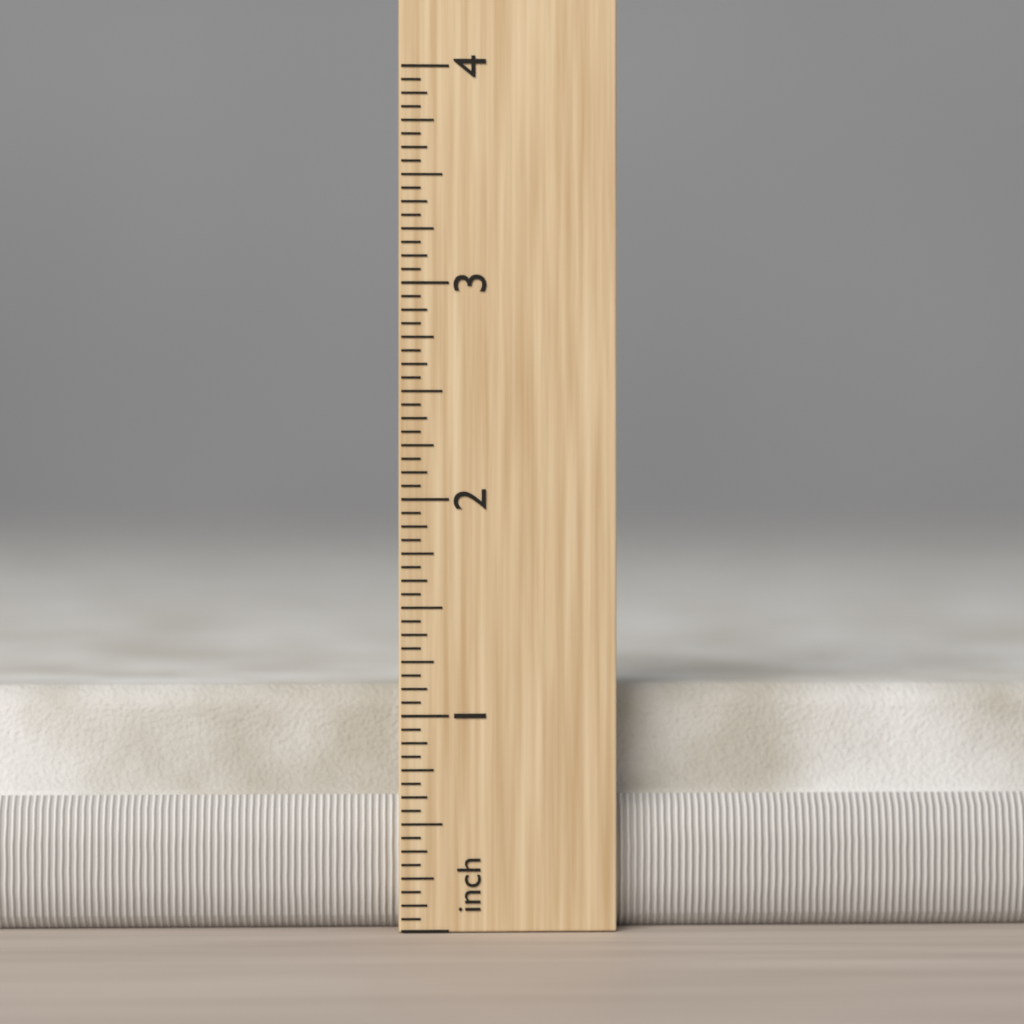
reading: 1.1250 in
